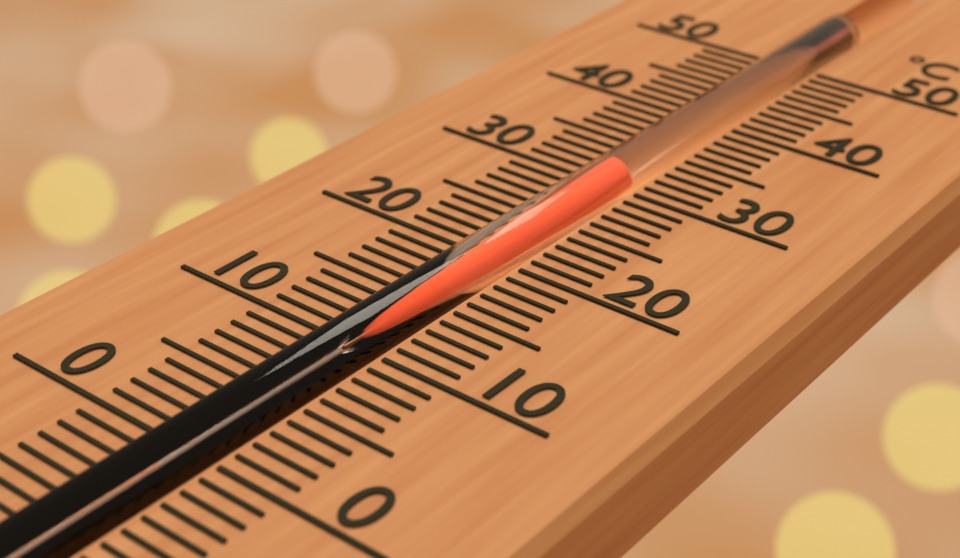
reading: 31 °C
